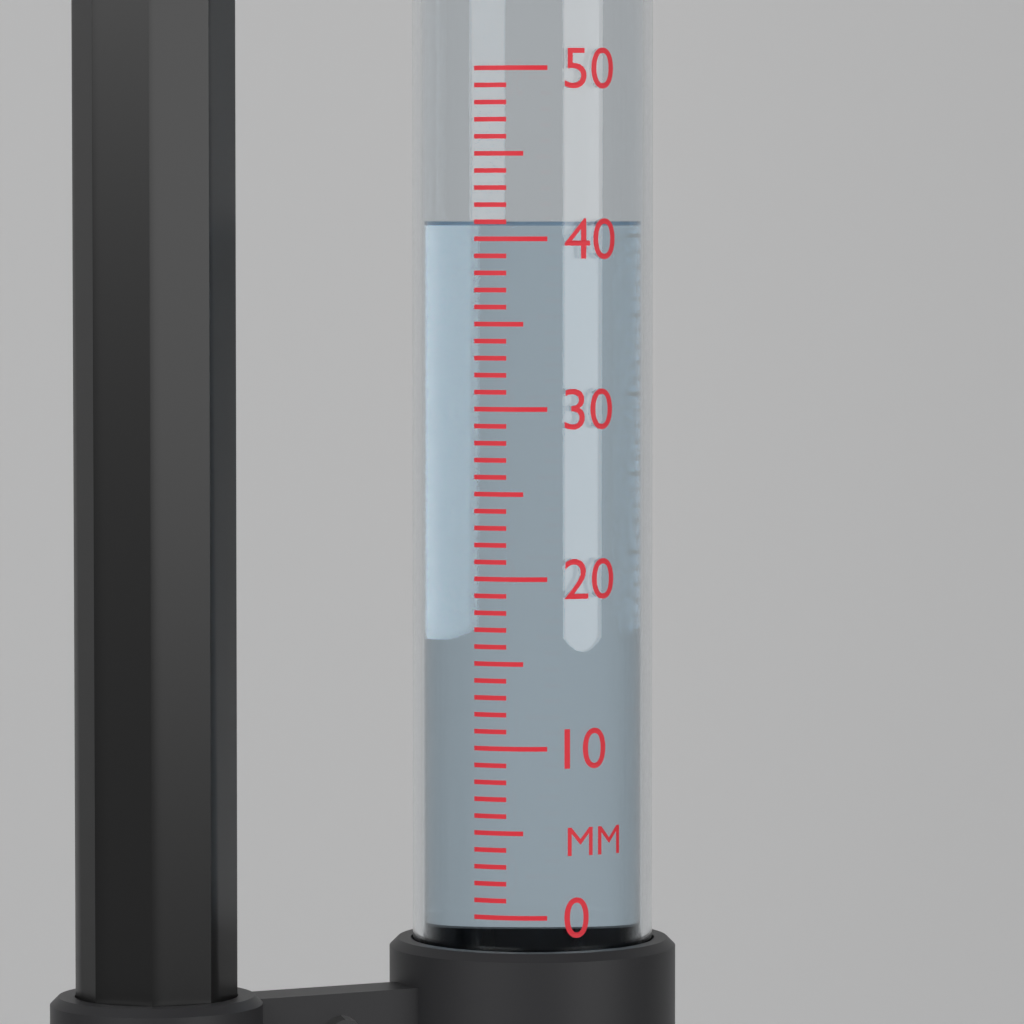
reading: 41 mm
